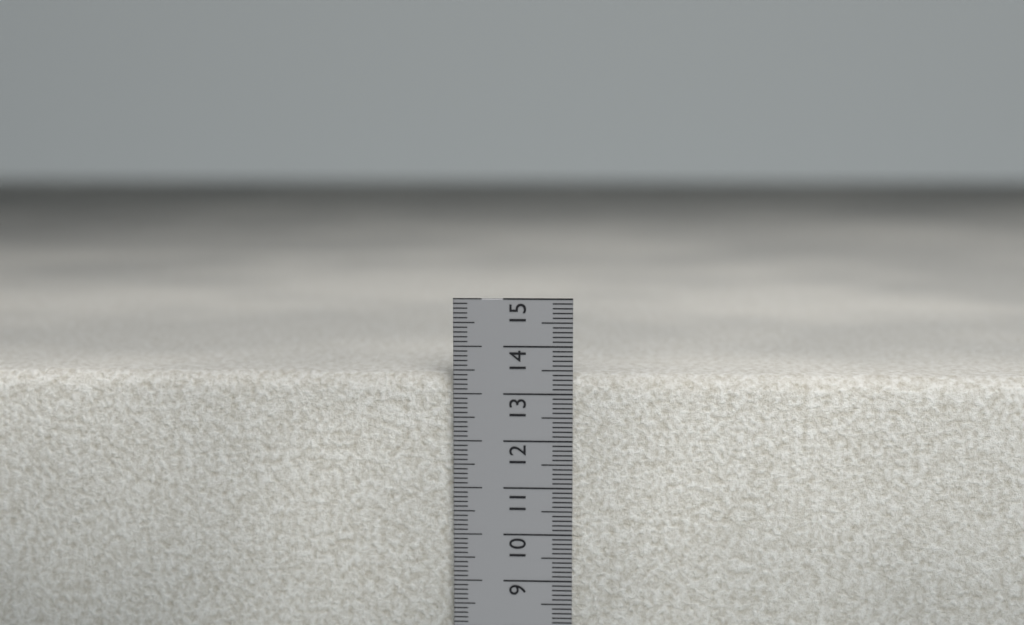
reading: 13.4 cm
